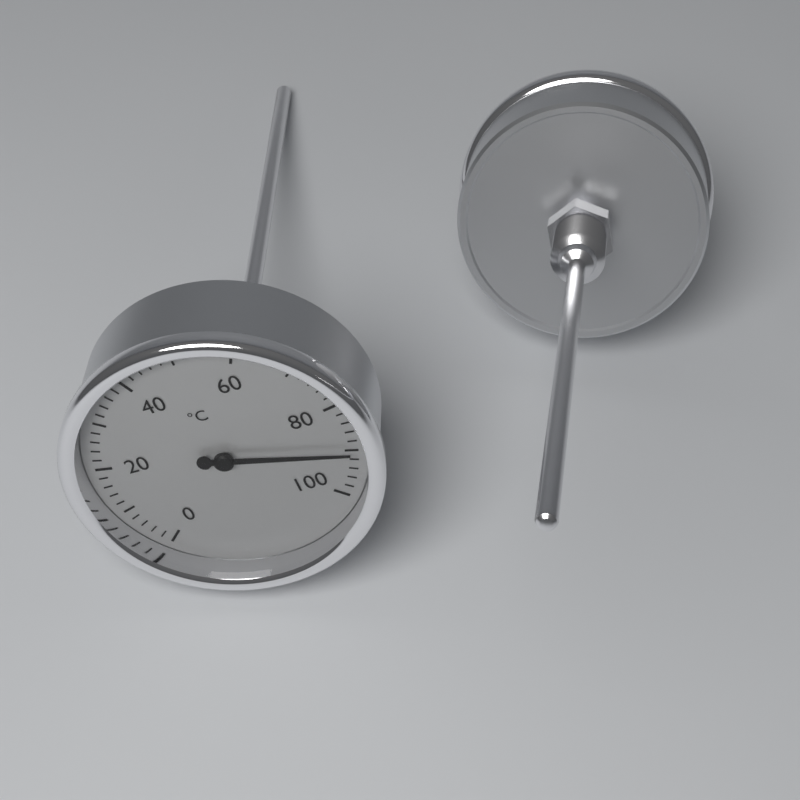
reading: 90 °C
